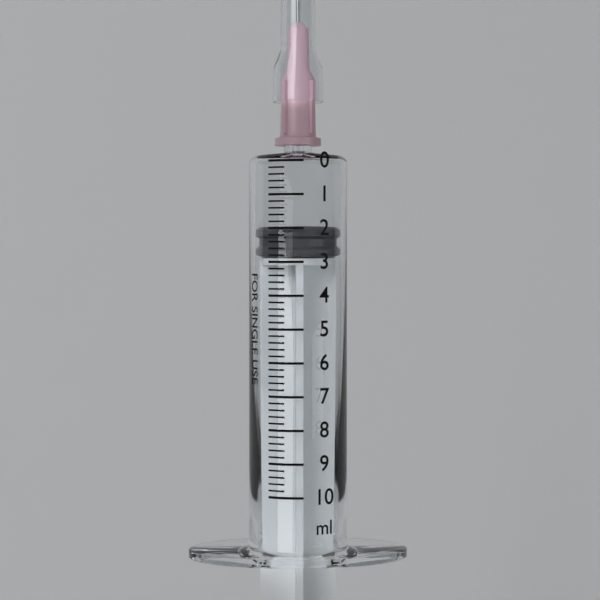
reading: 2.0 ml
